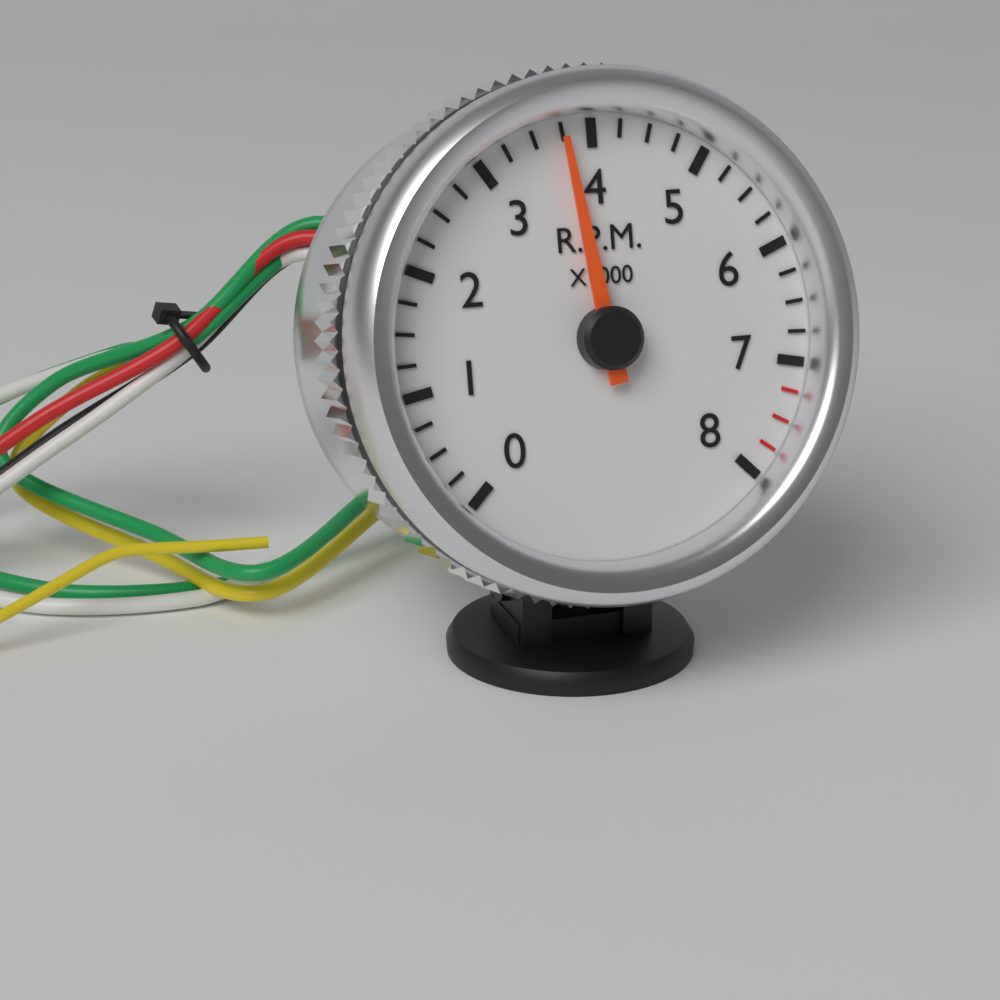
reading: 3750 RPM
